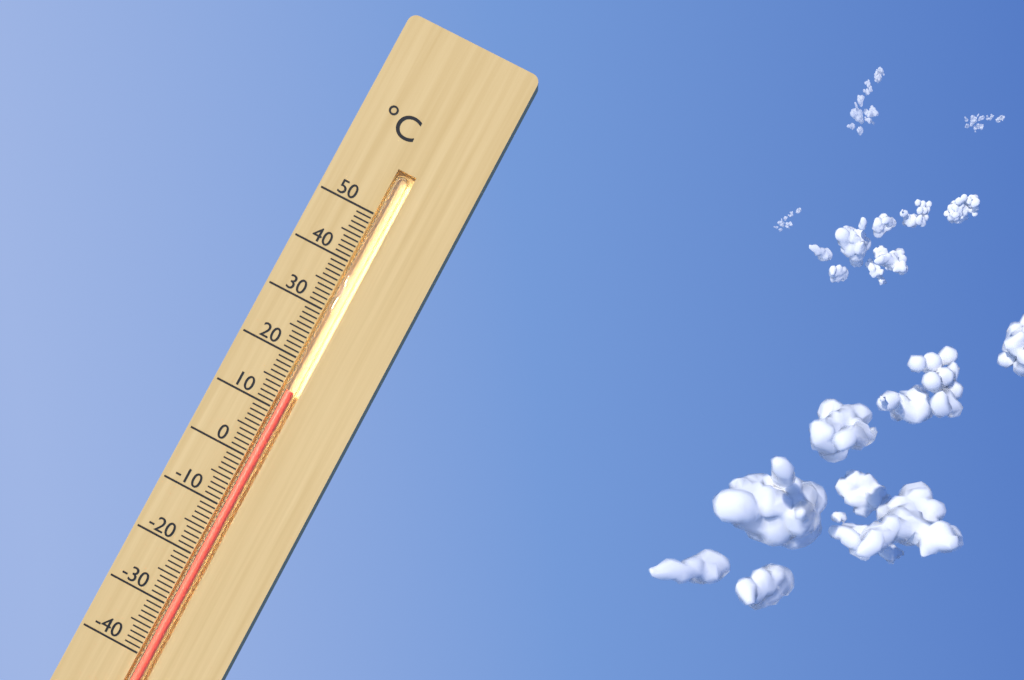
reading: 14 °C
